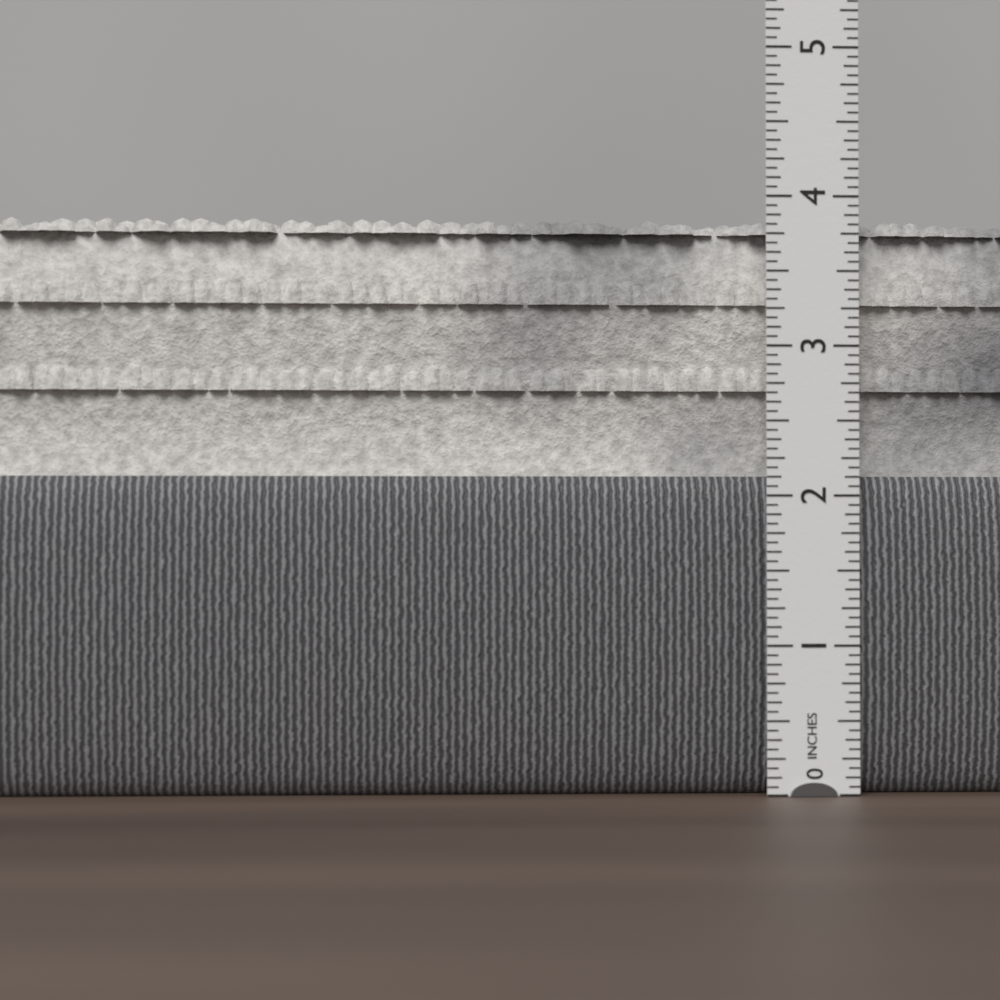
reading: 3.8750 in
